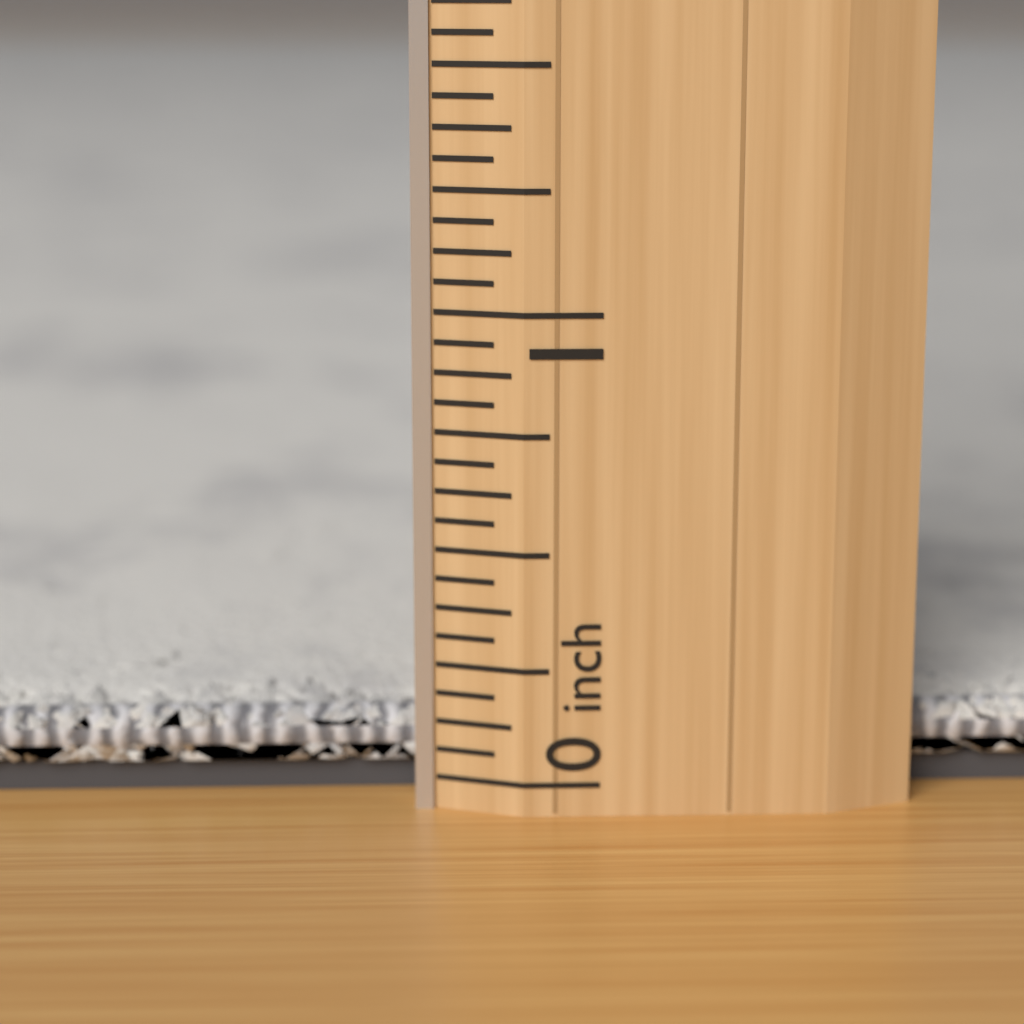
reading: 0.1250 inch
